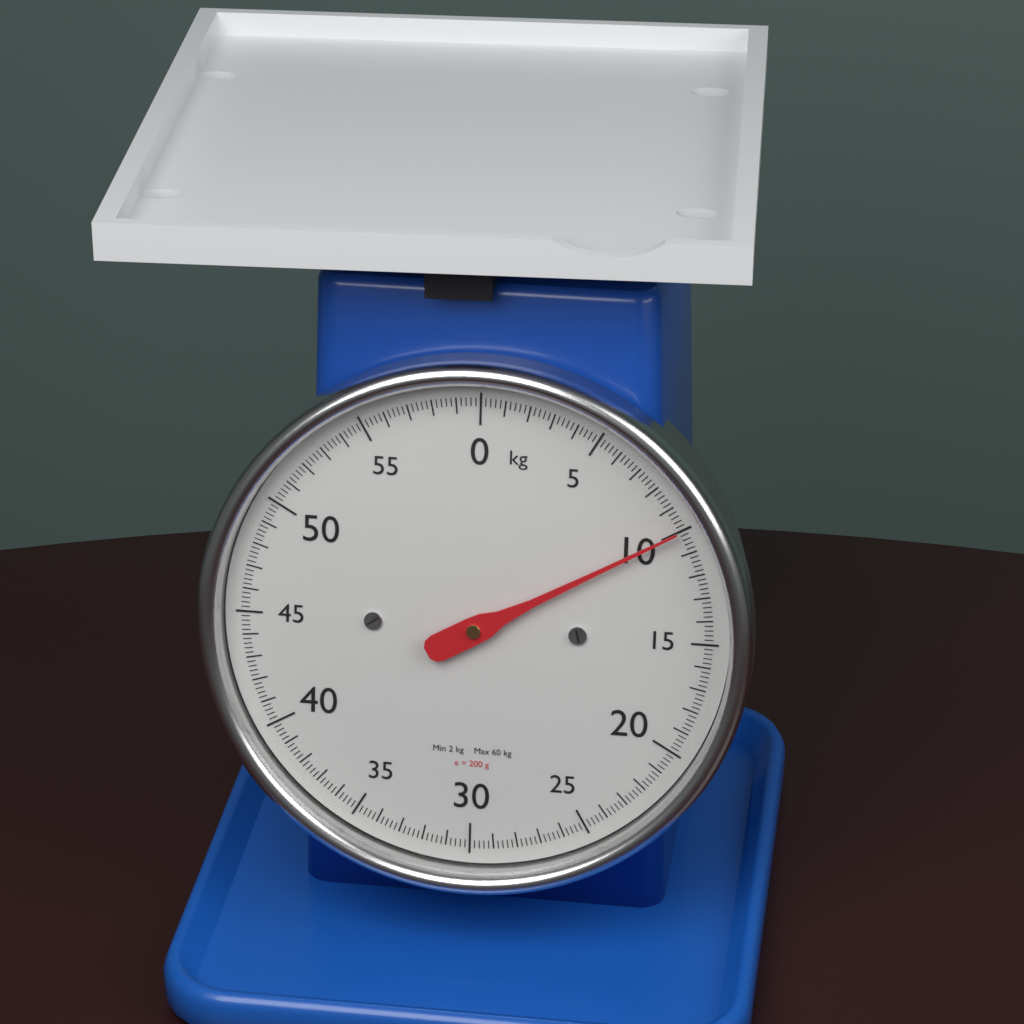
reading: 10.0 kg
